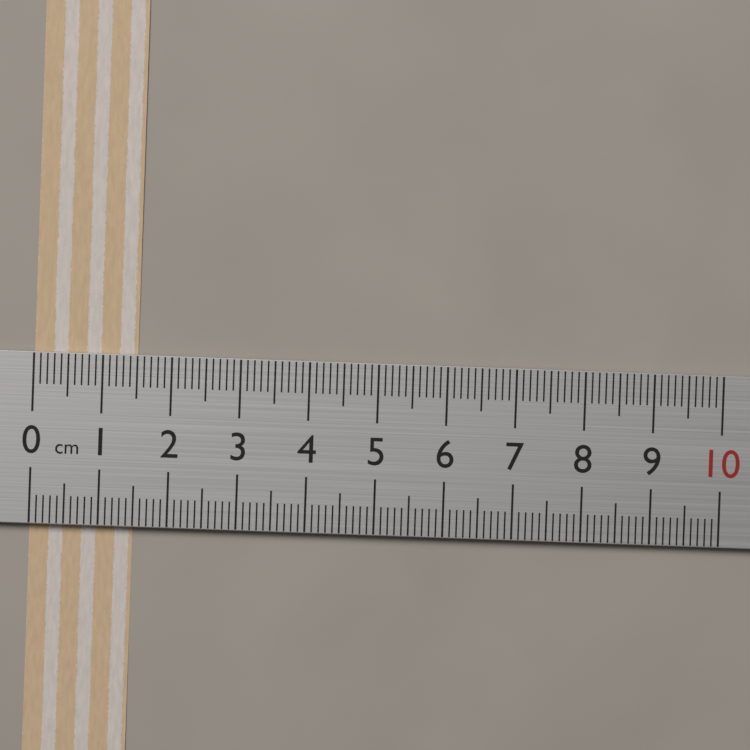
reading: 1.5 cm
